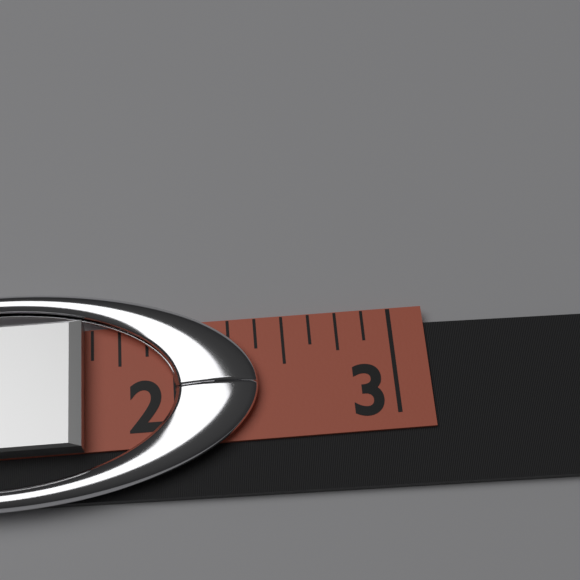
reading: 2.375 in
